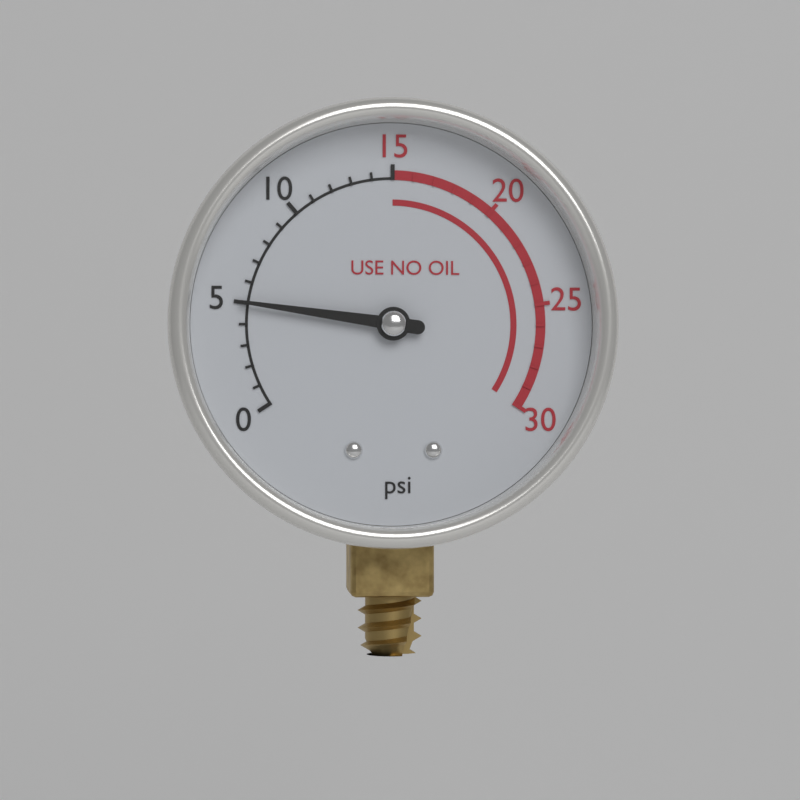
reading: 5 psi
